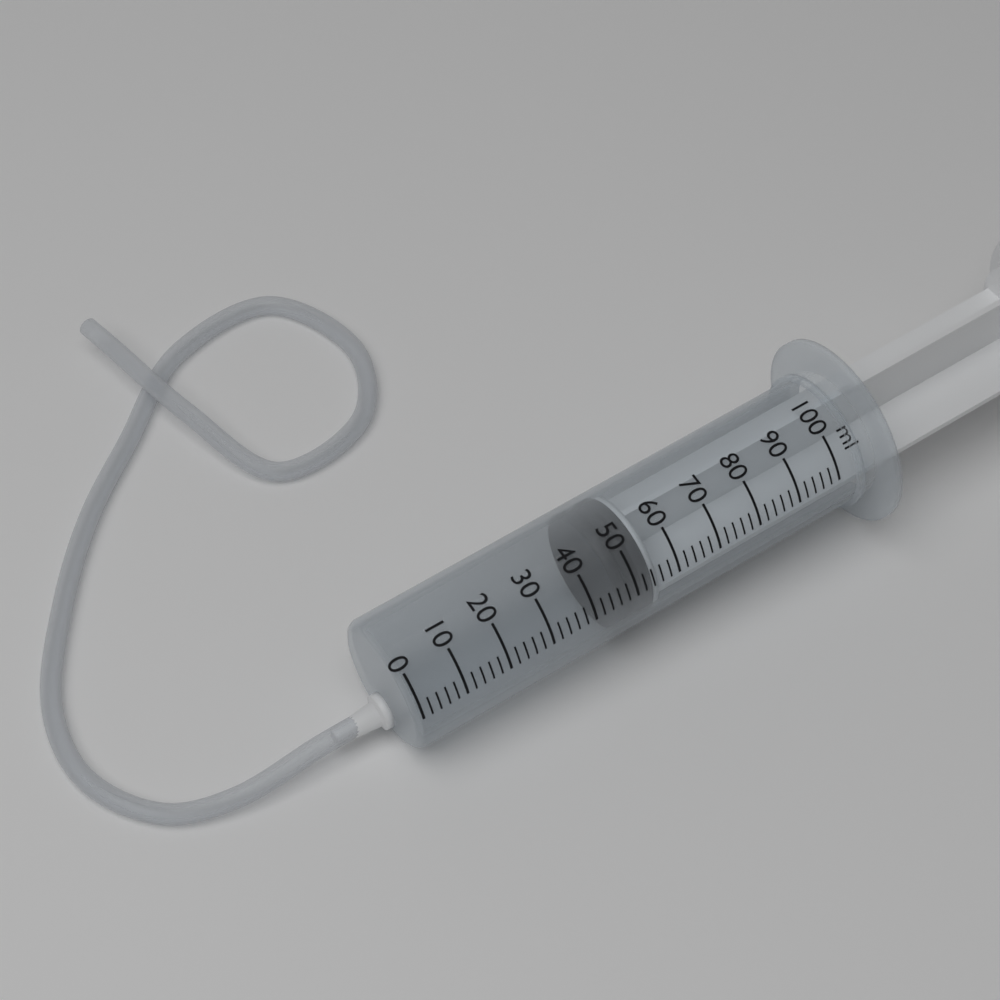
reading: 46 ml
